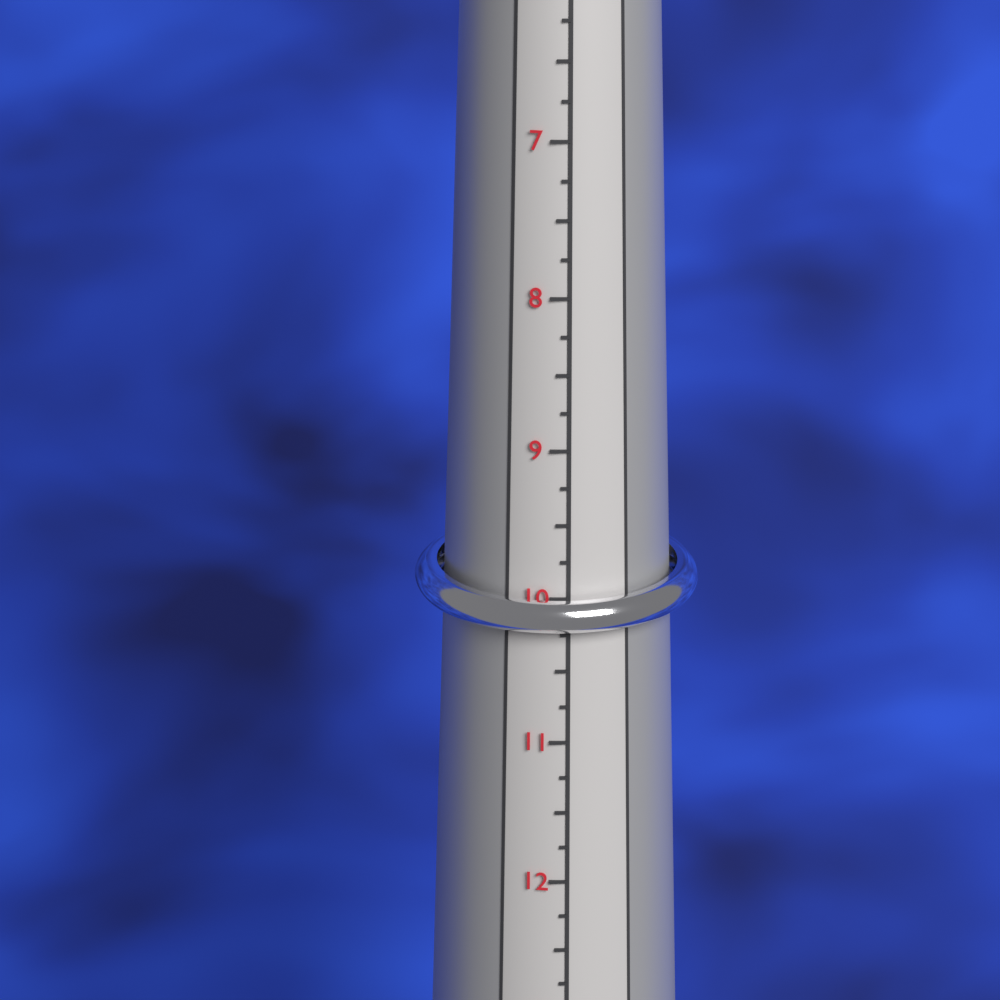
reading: 10.50 (no unit)
